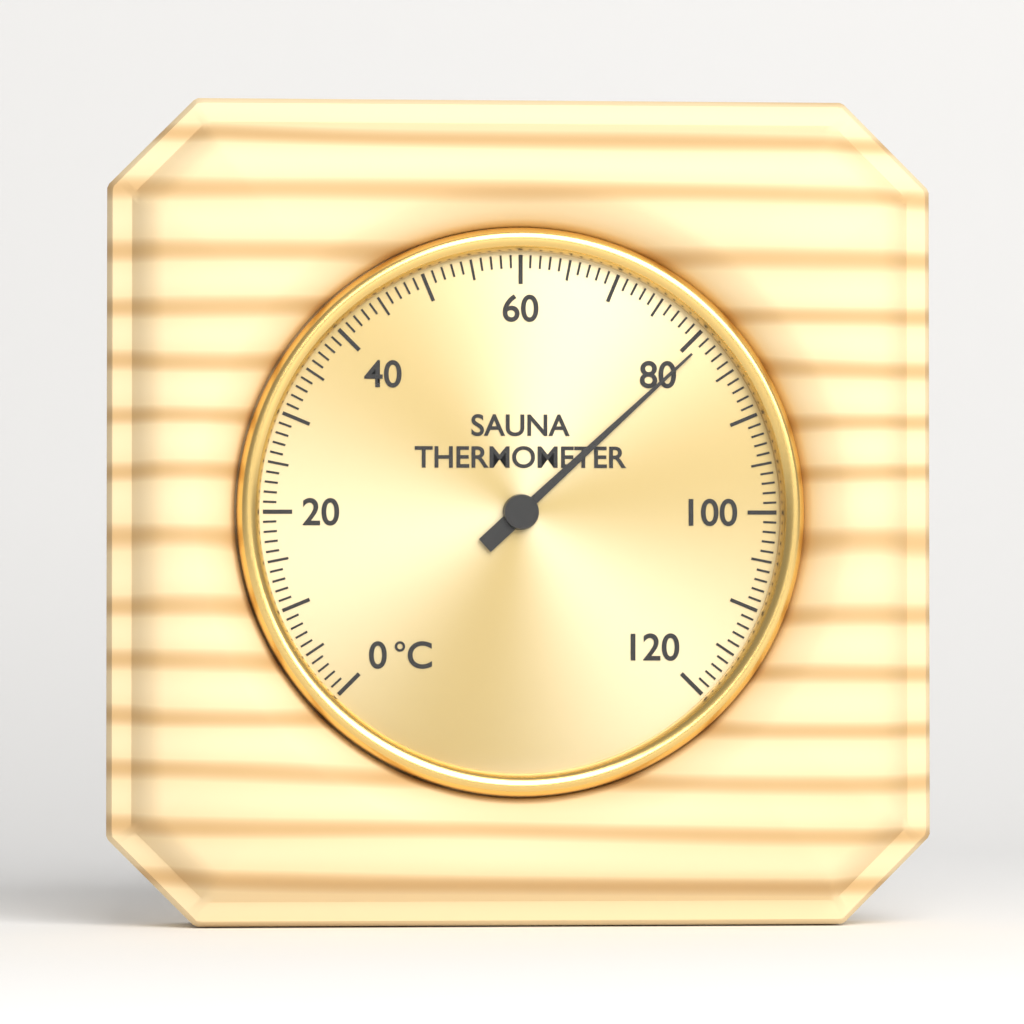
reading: 81 °C
